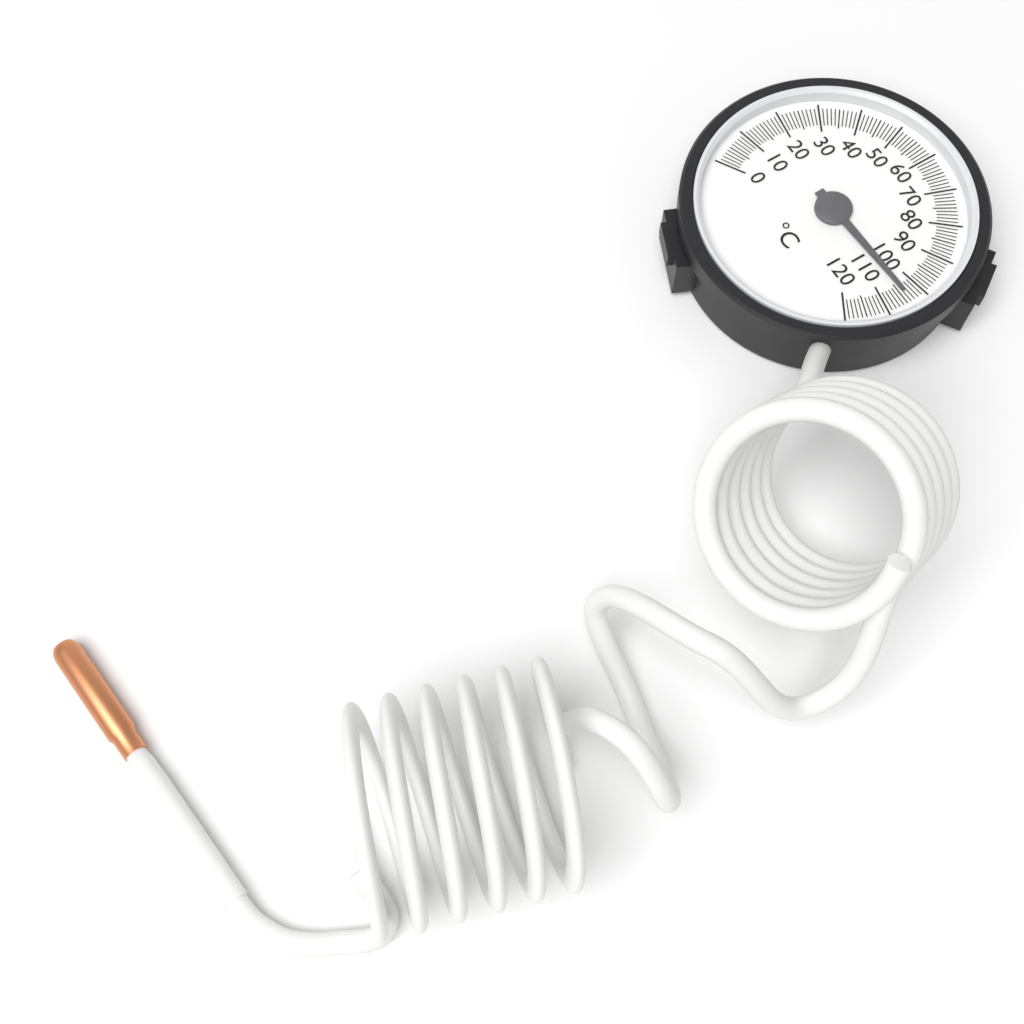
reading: 104 °C
